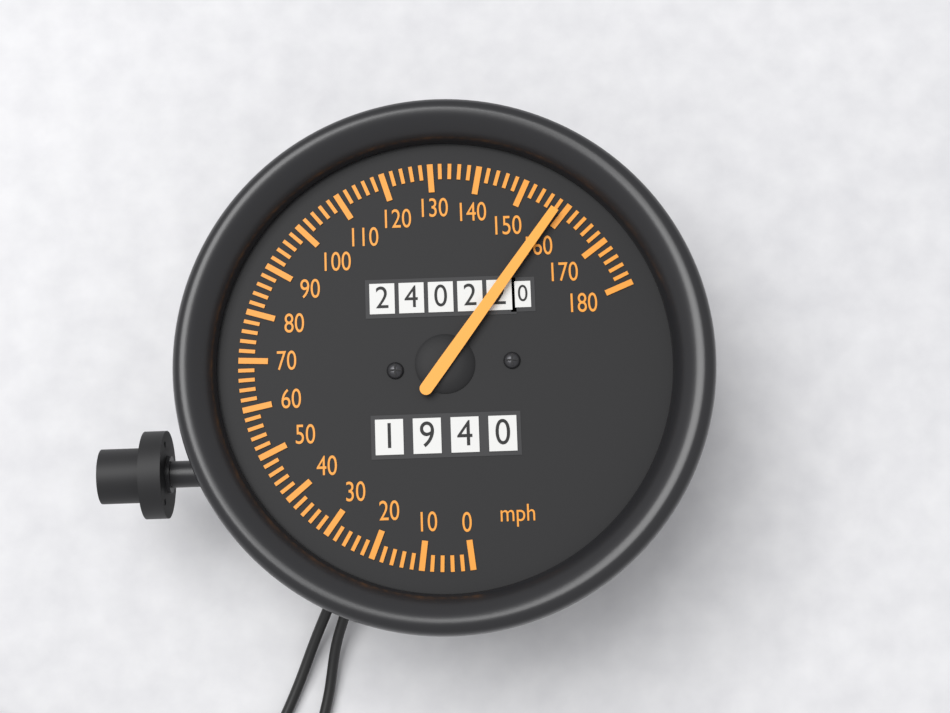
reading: 158 mph
